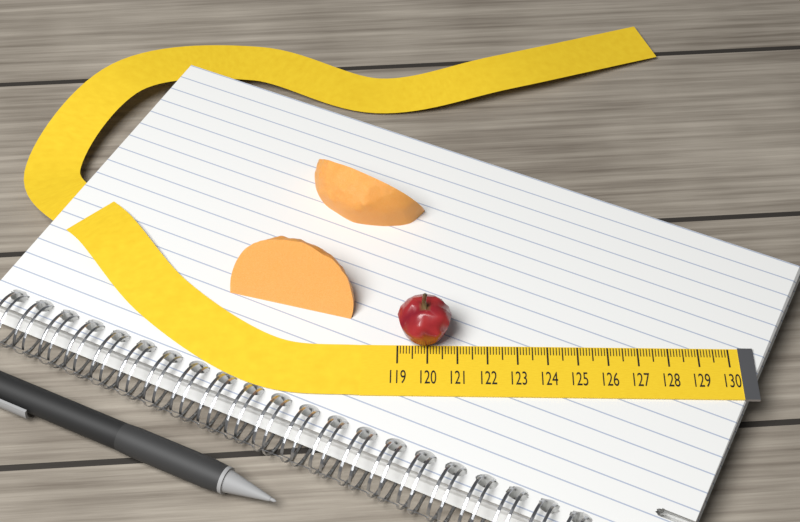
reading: 120.8 (no unit)
